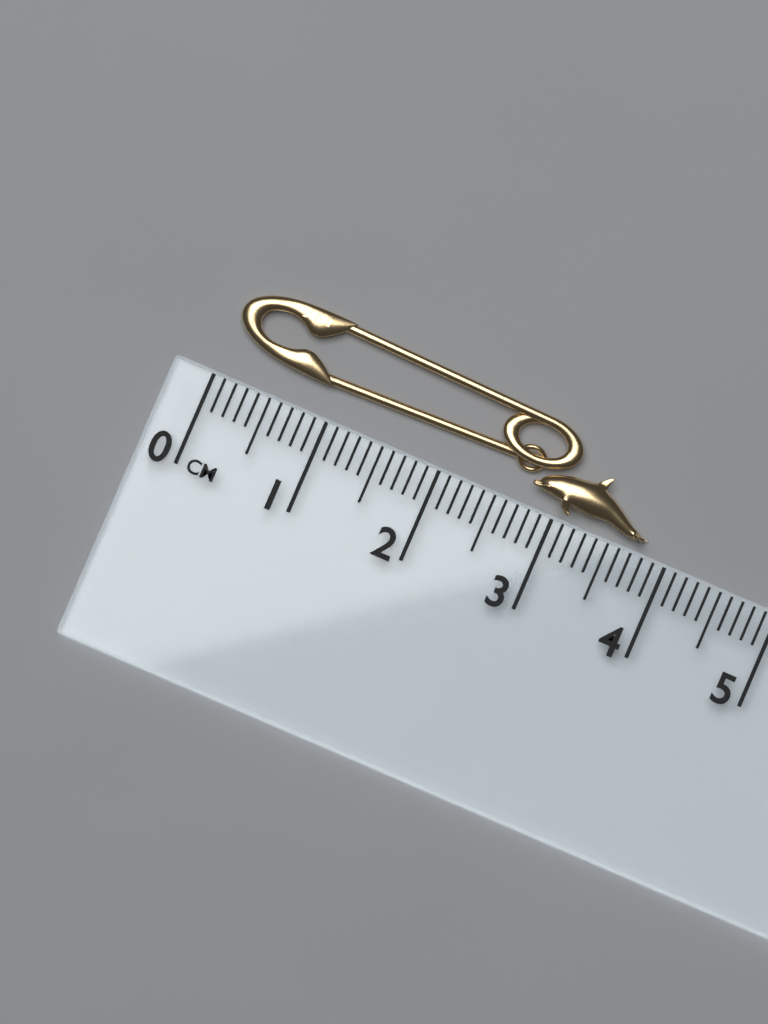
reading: 3.8 cm
